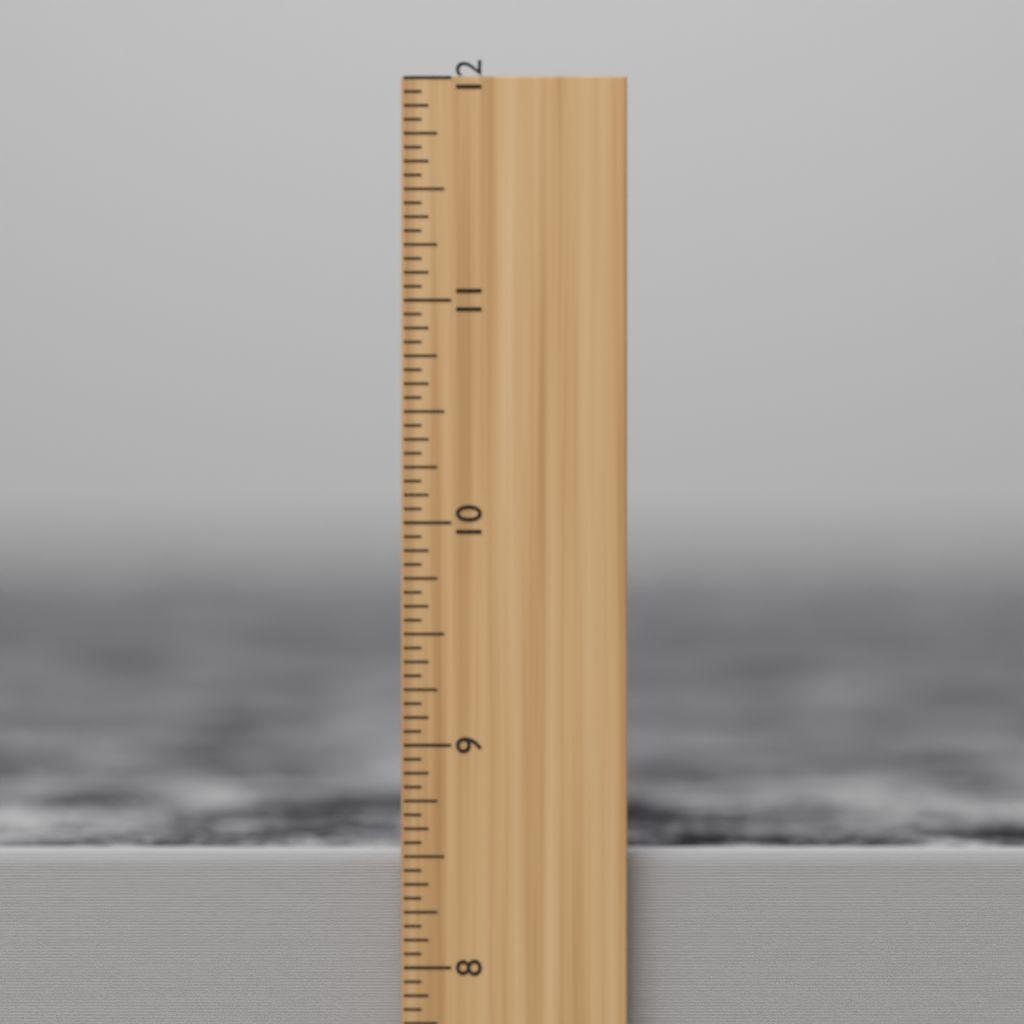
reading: 8.5000 inch
